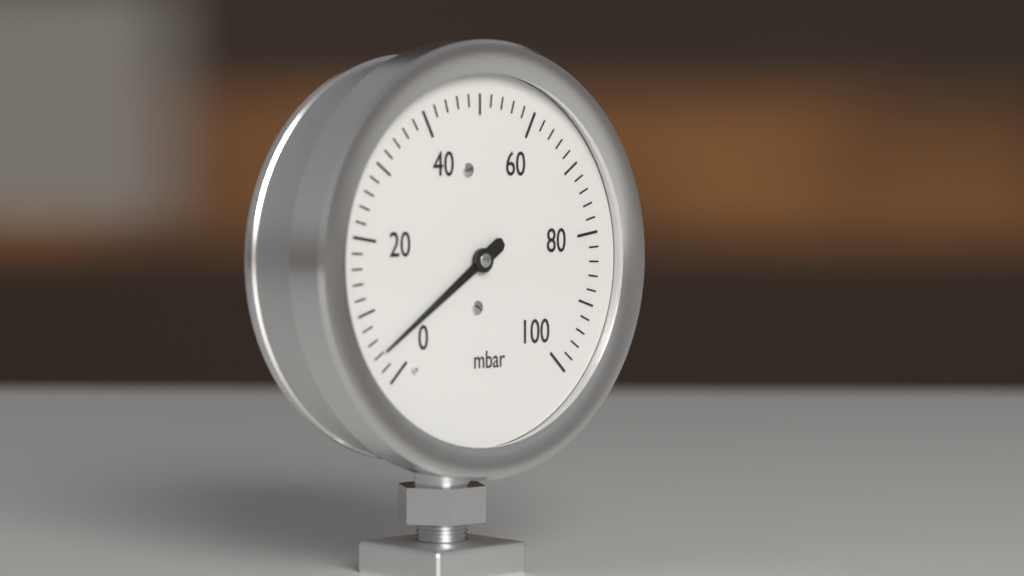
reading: 4 mbar
